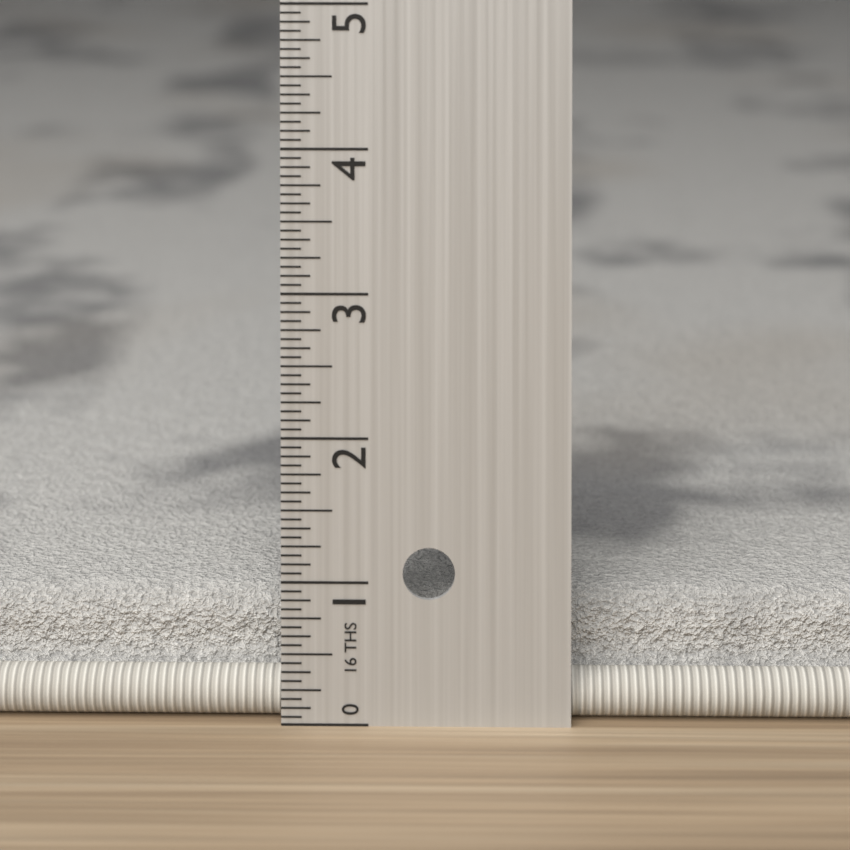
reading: 0.8125 in
